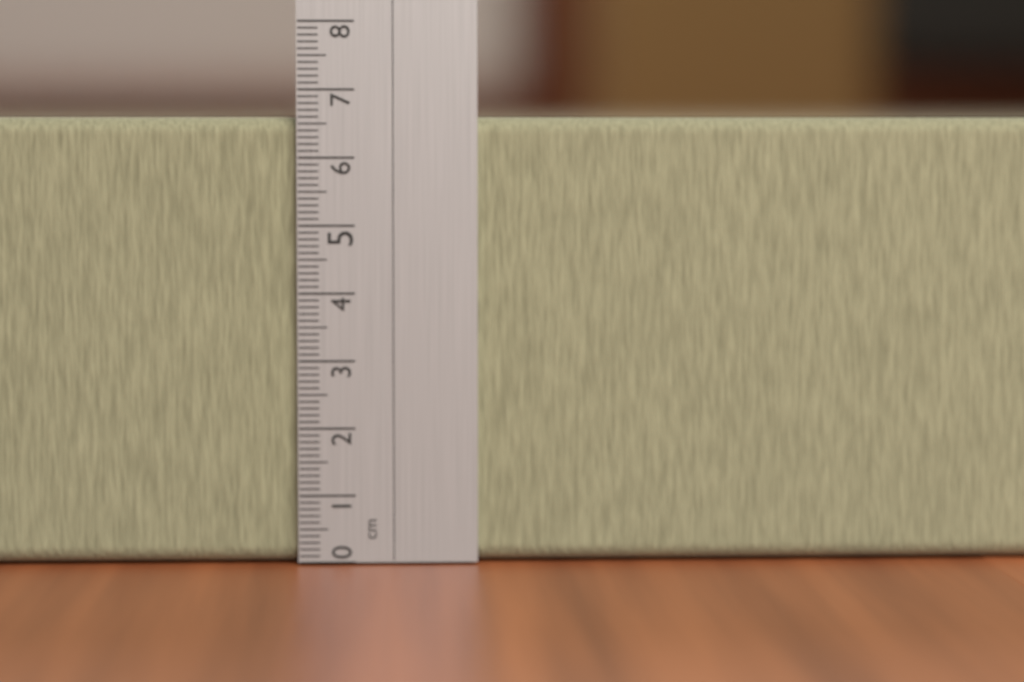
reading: 6.6 cm
